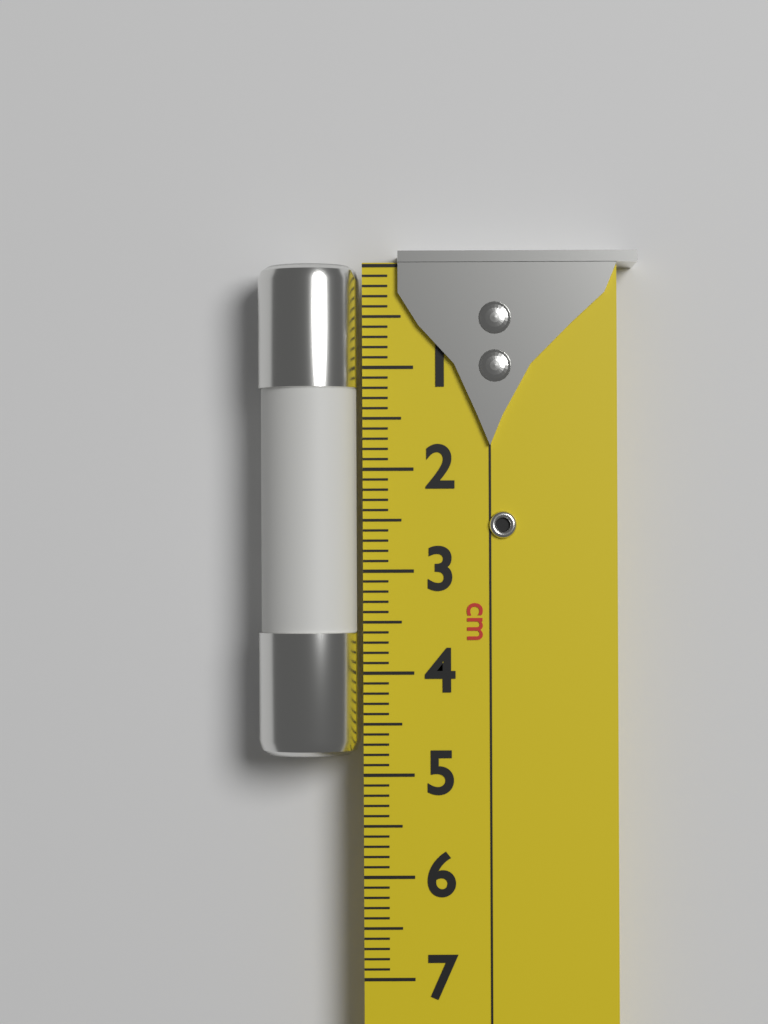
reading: 4.8 cm
